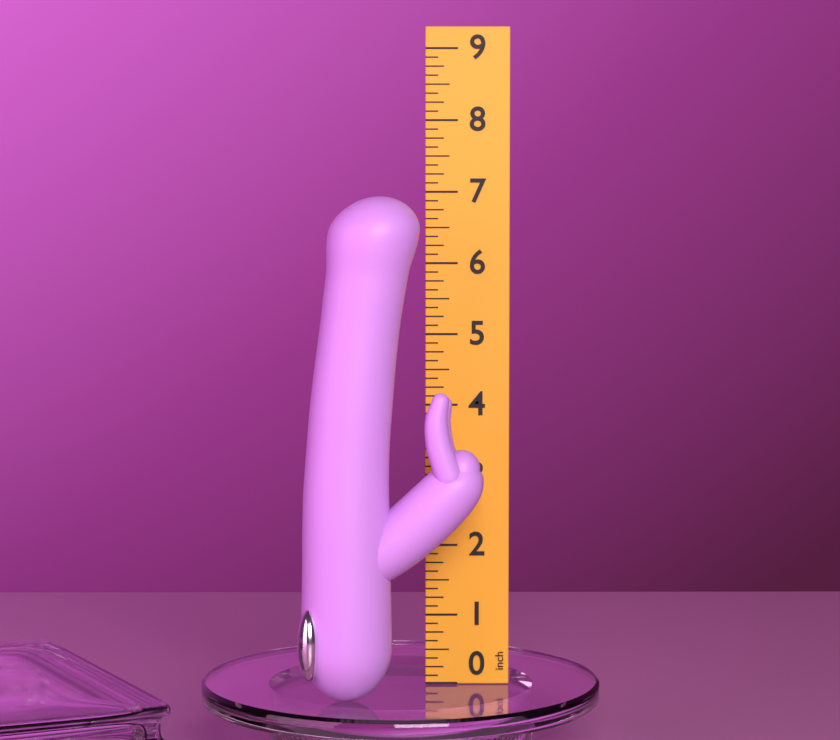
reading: 7.000 inch
